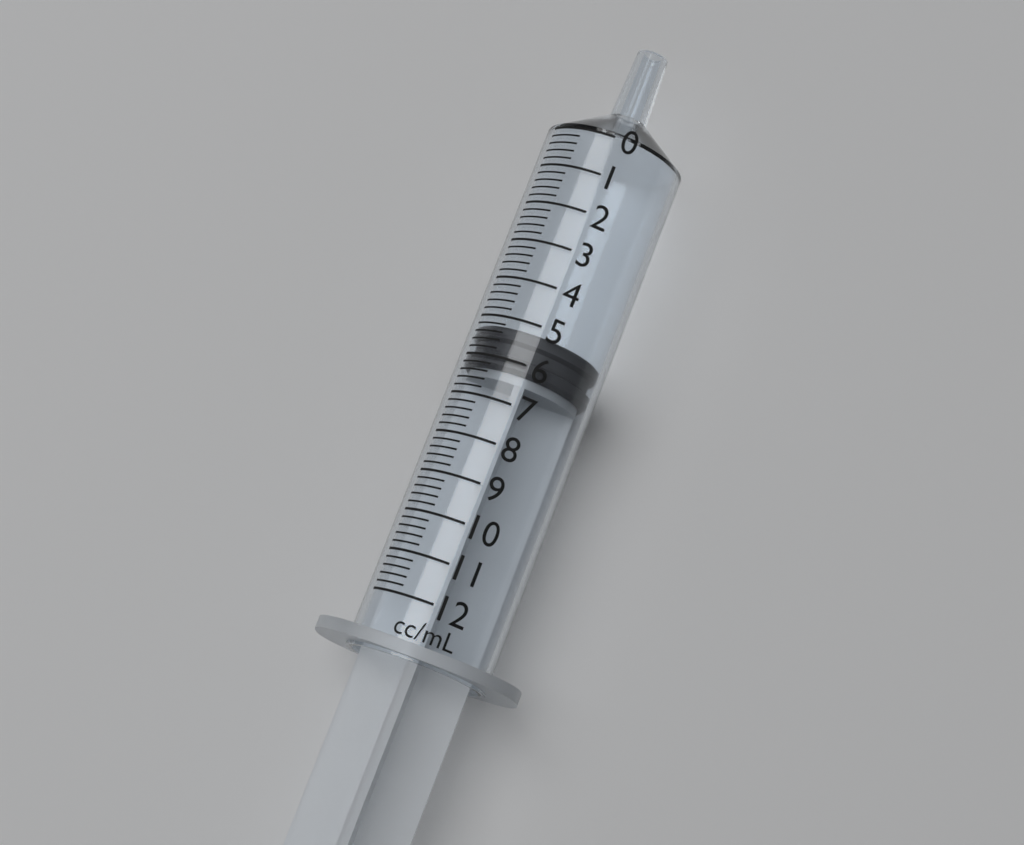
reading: 5.2 ml
